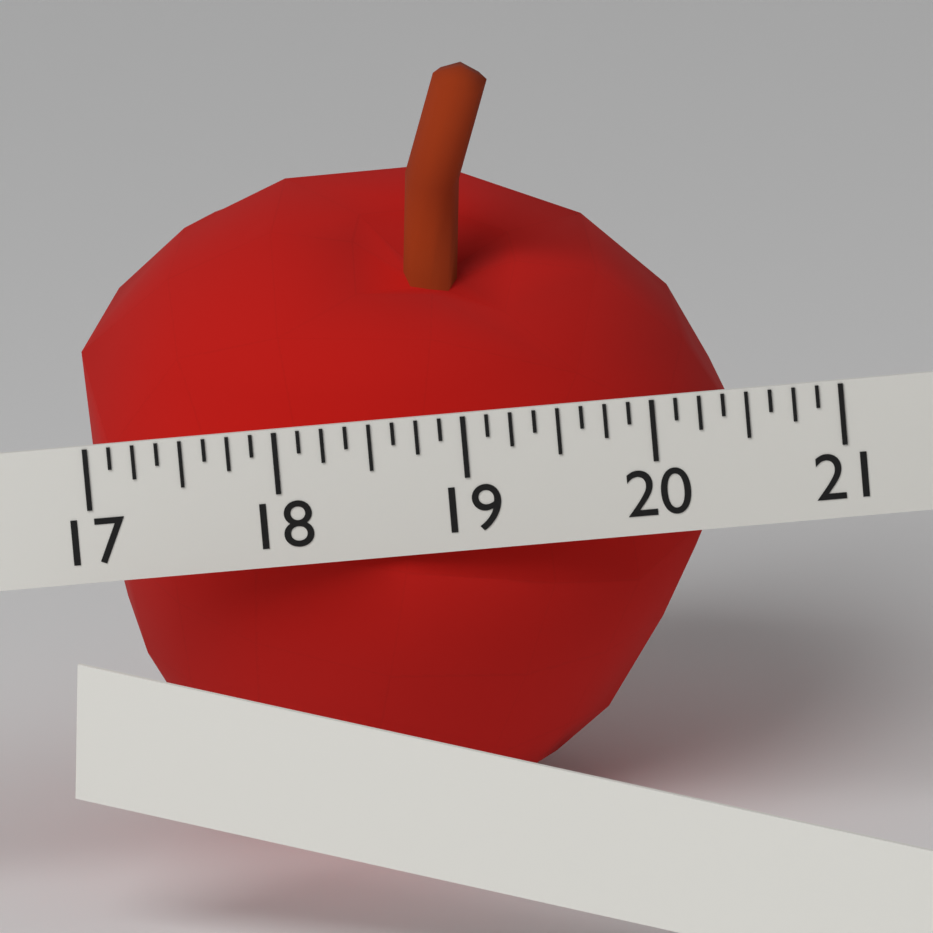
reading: 20.500 (no unit)
